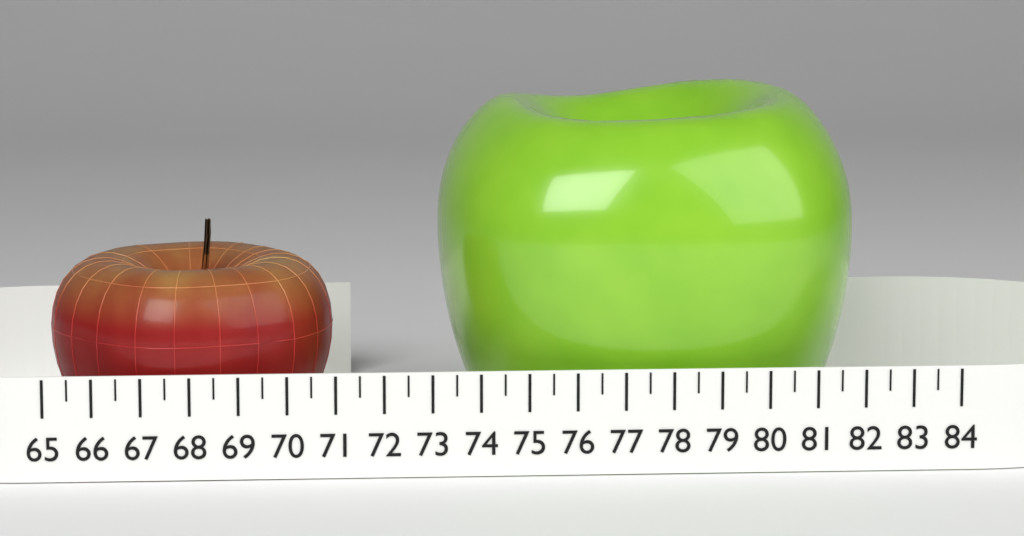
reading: 71.0 (no unit)
